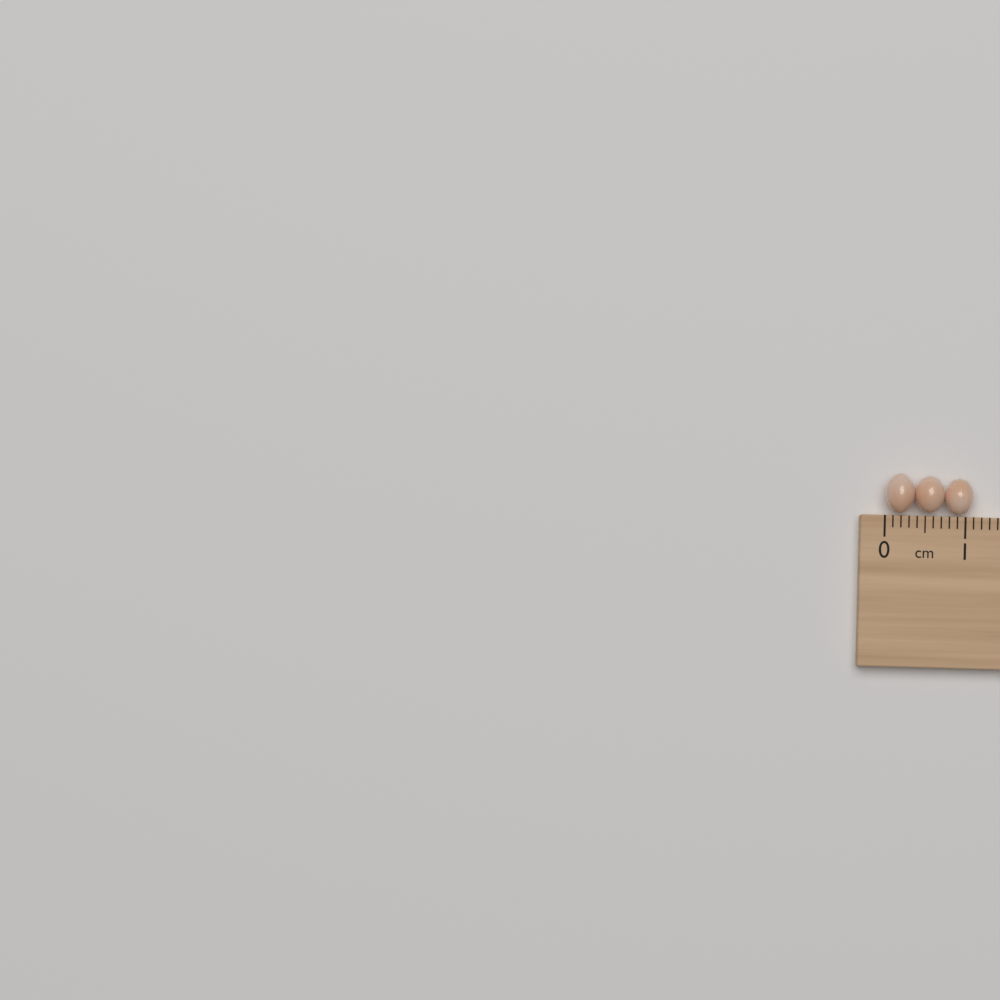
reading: 1.1 cm
